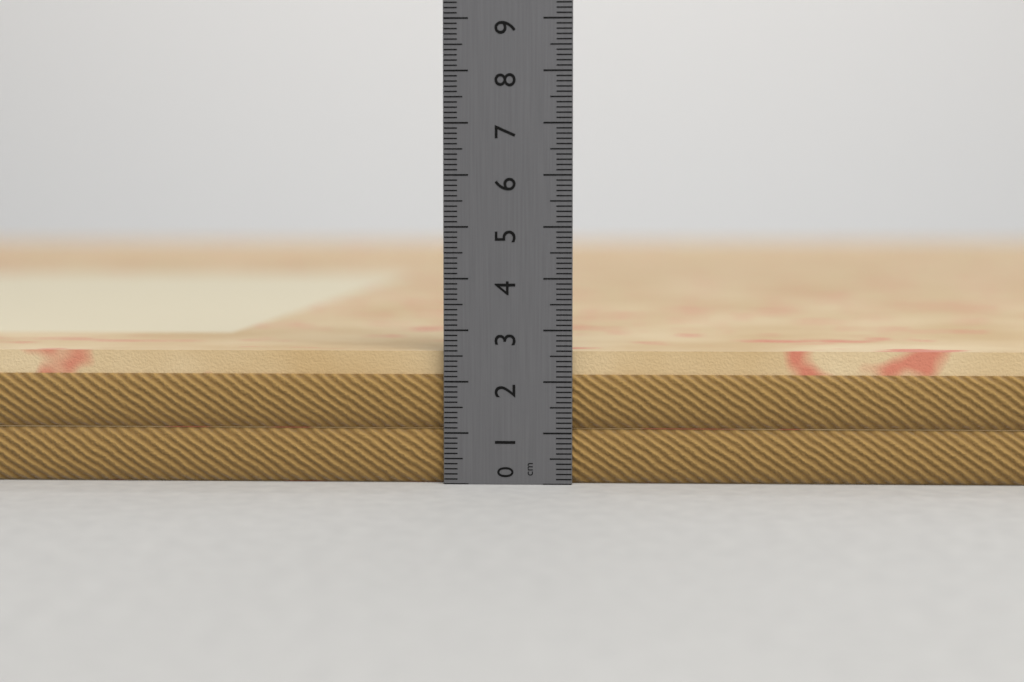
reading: 2.6 cm
